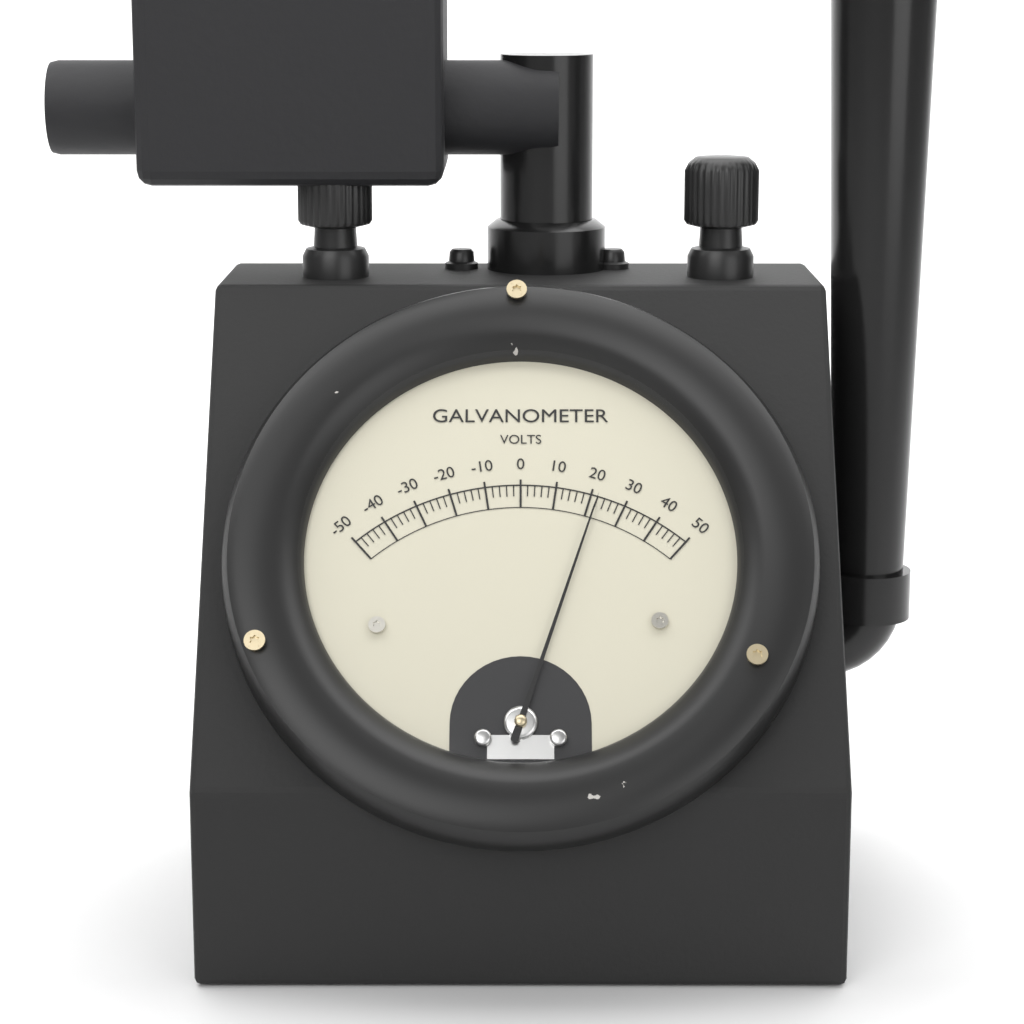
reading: 22 V
